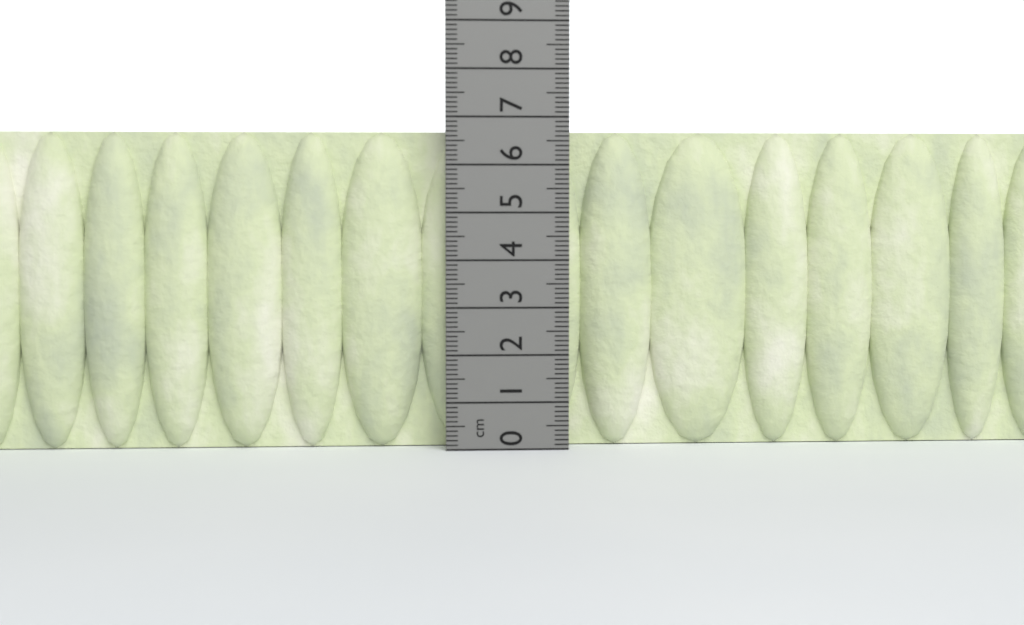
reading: 6.7 cm
